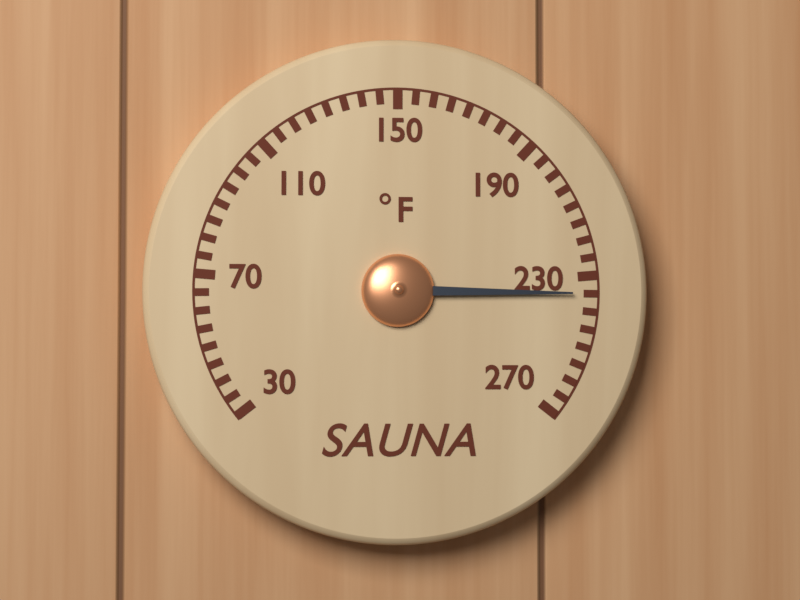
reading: 235 °F
